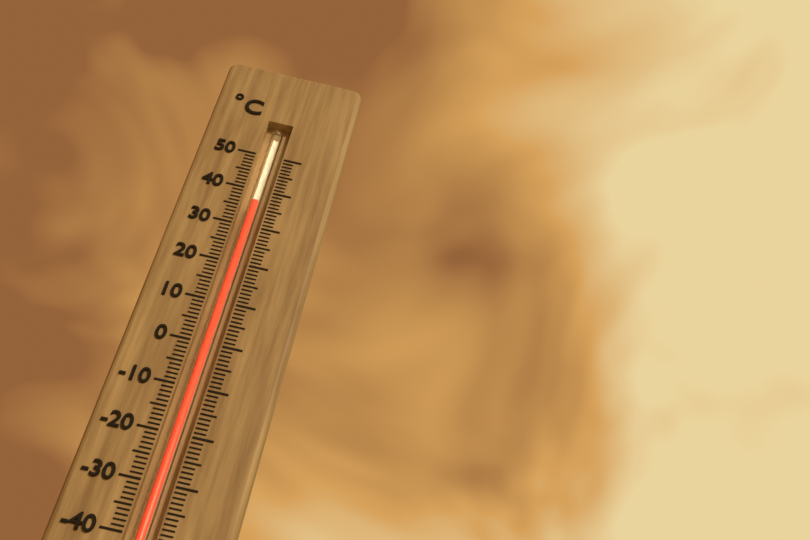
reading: 37 °C
